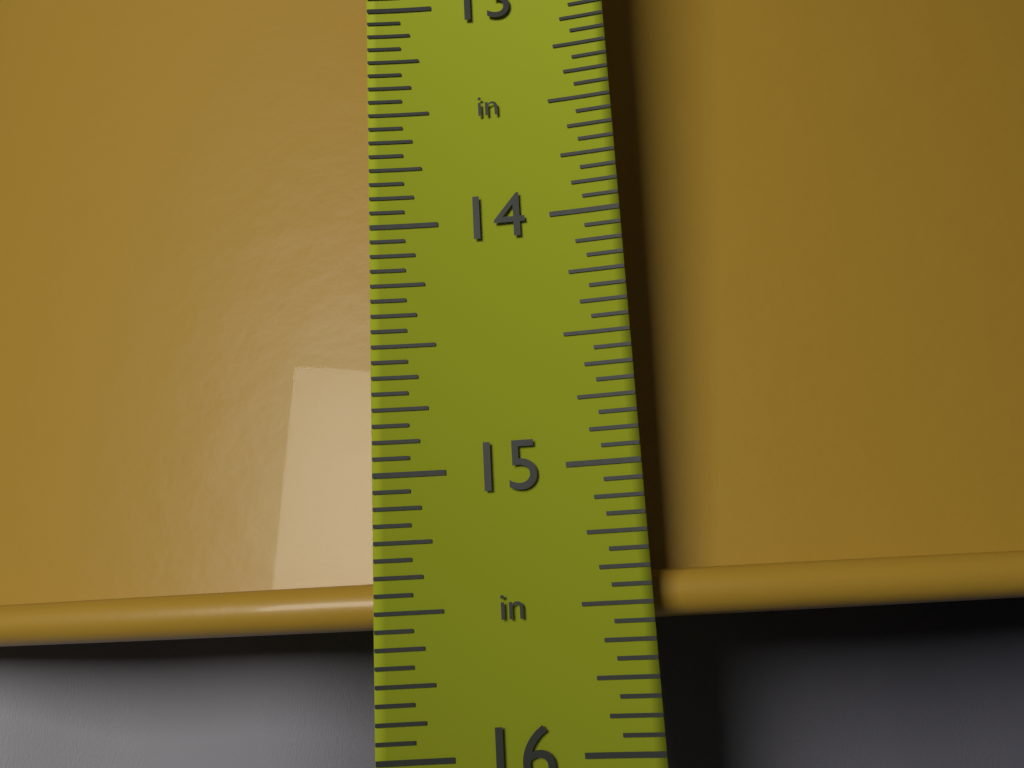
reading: 15.5625 in
